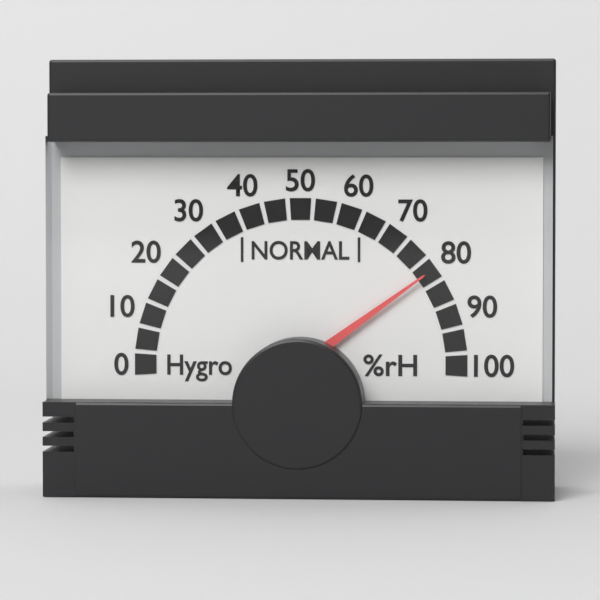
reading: 80 %rH
